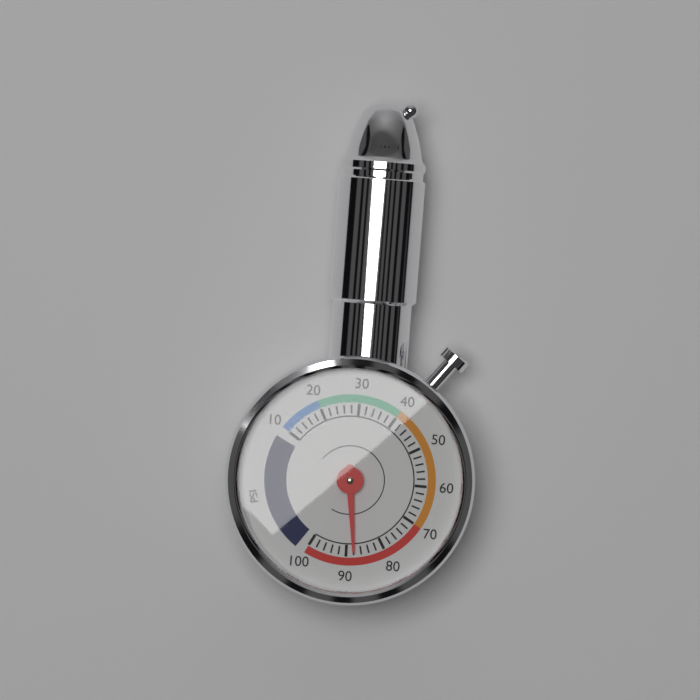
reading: 88 psi
